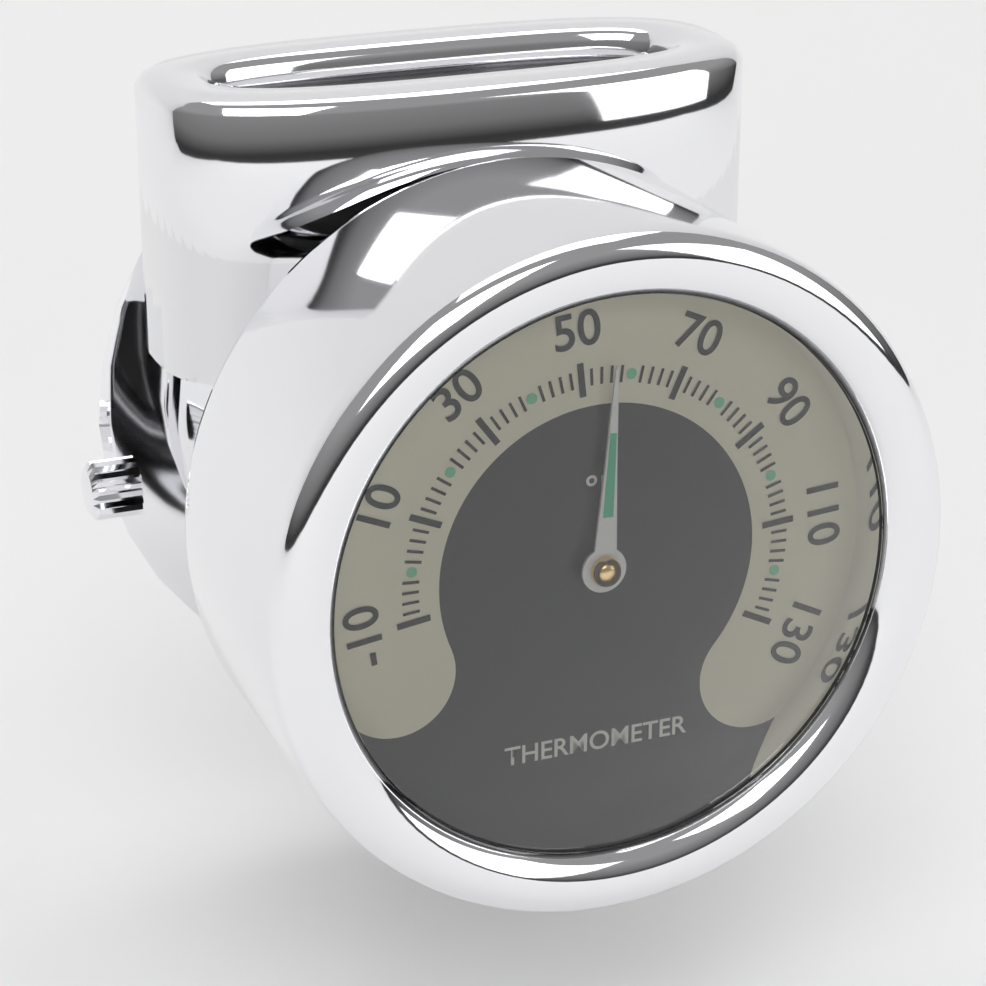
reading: 56 °F
